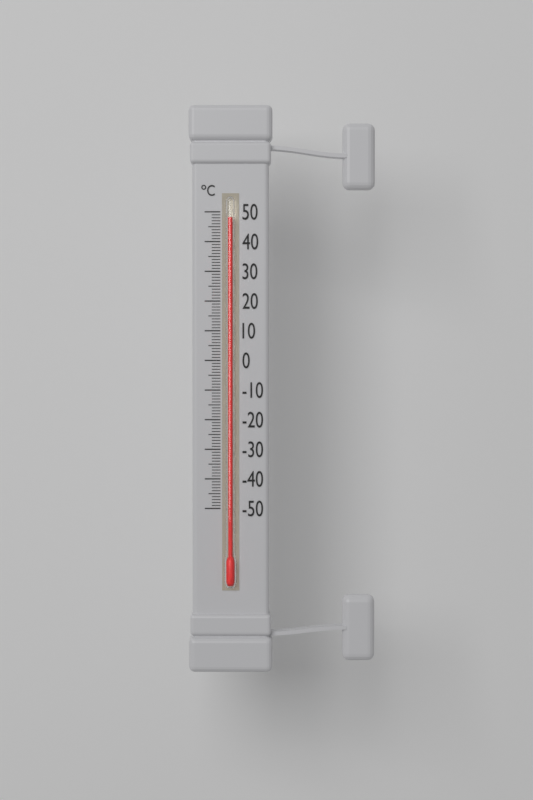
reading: 48 °C
